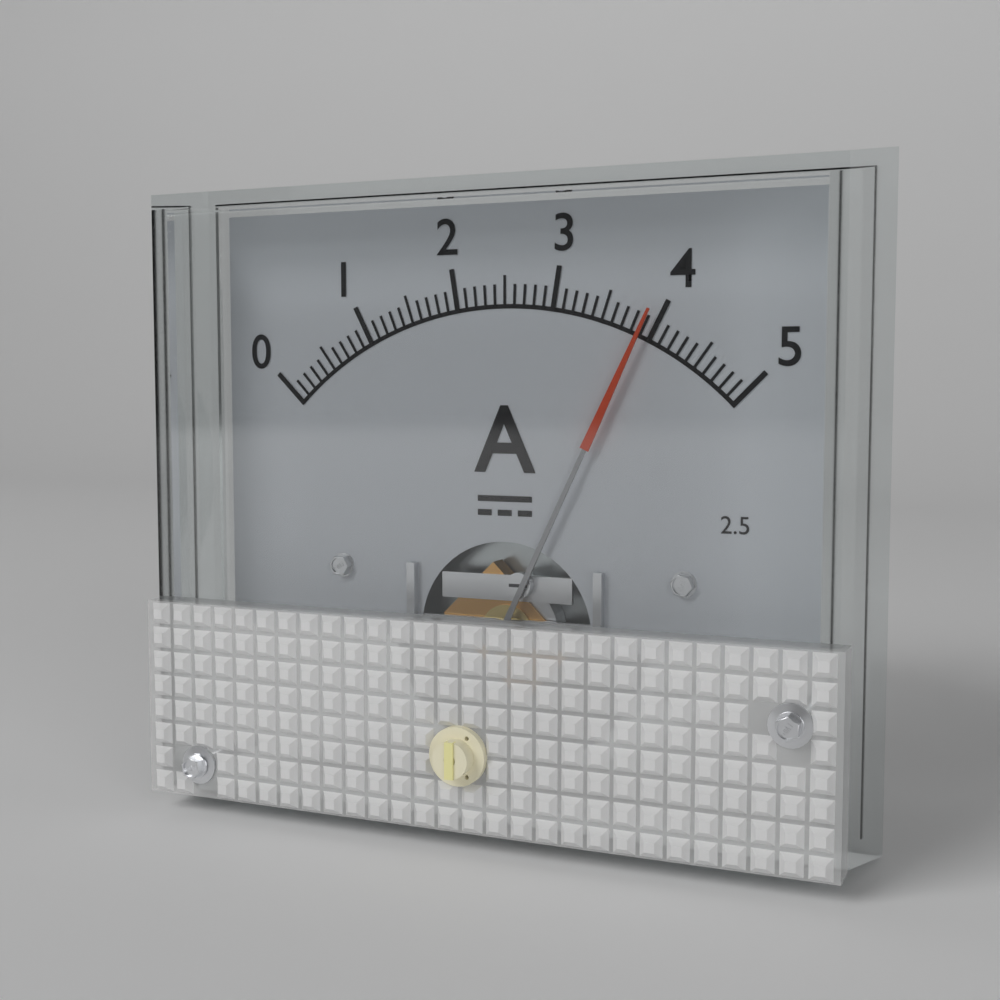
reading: 3.9 A
